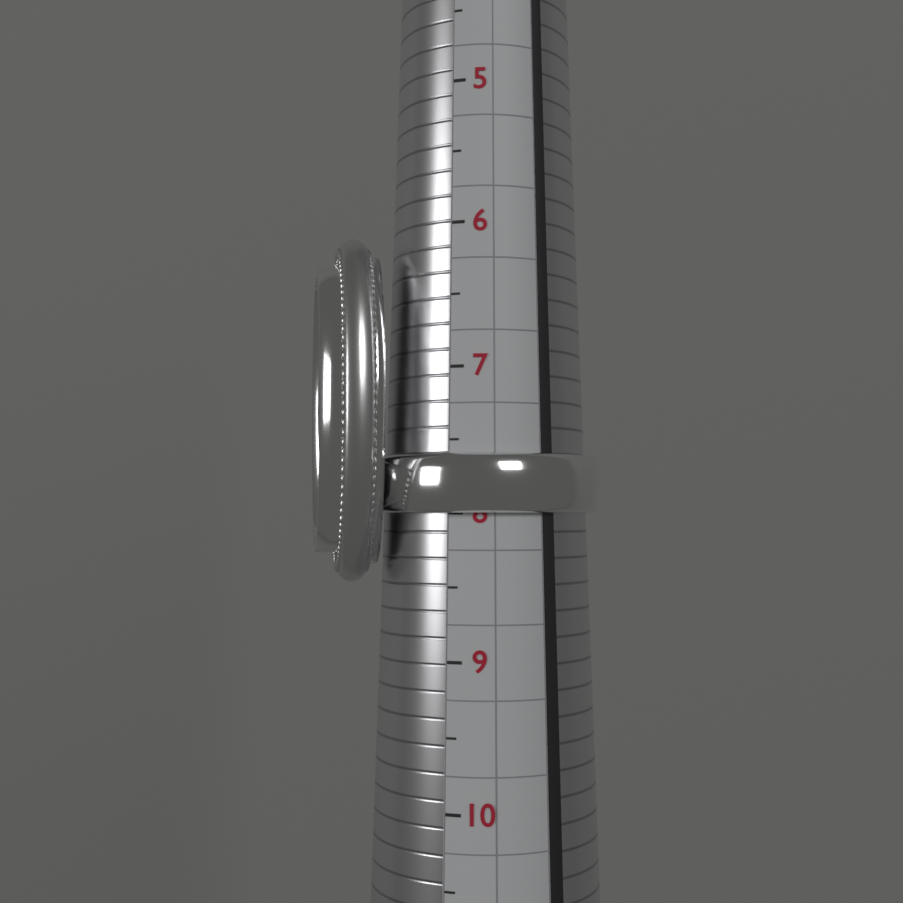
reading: 8.0 (no unit)
